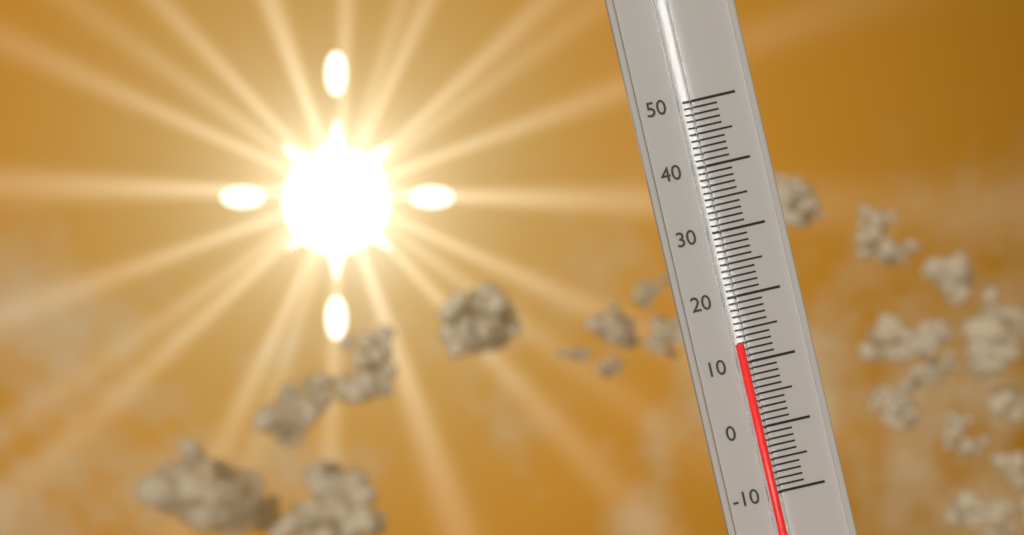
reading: 13 (no unit)
